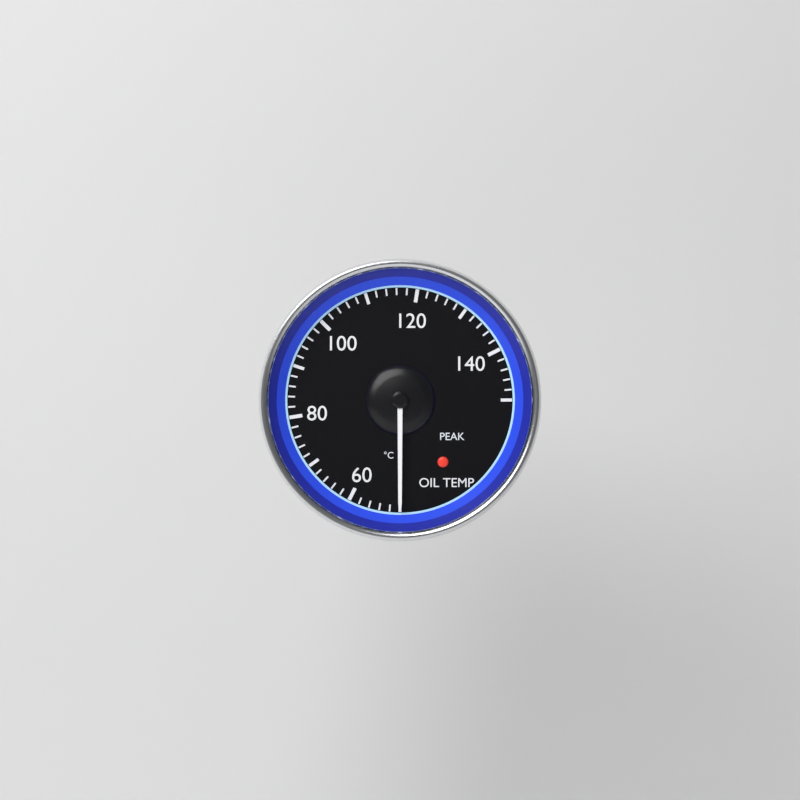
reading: 50 °C
